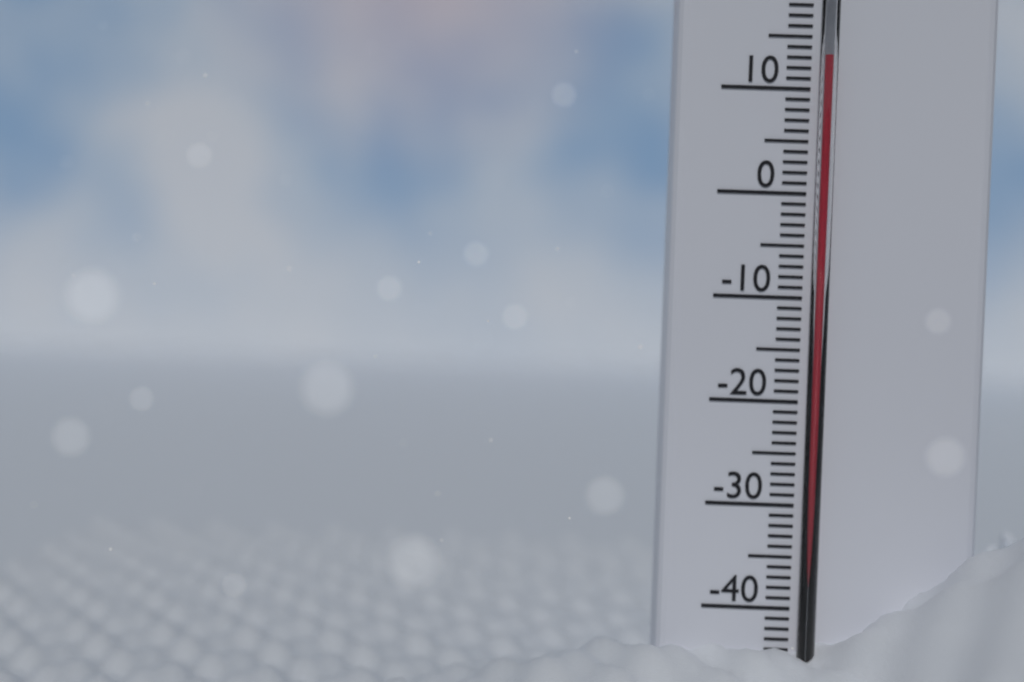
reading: 13 °C
